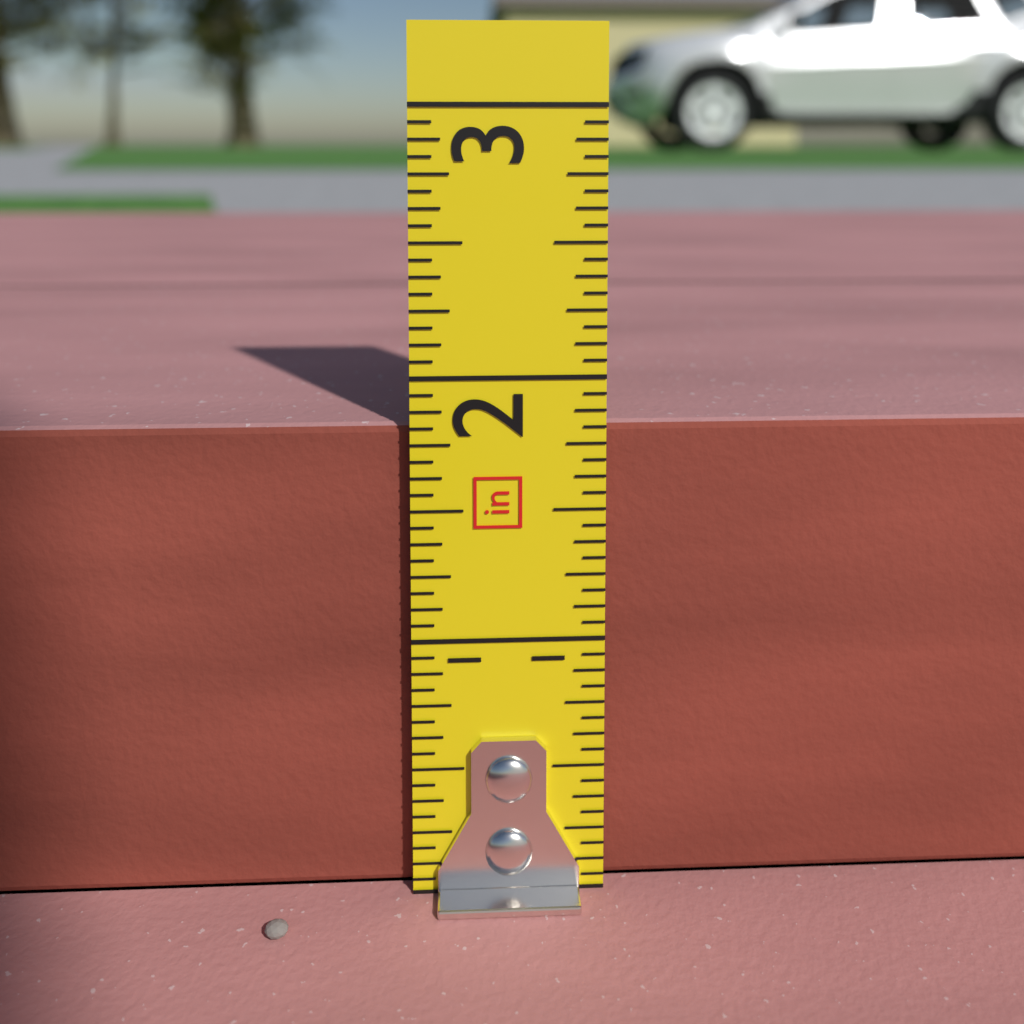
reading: 1.8125 in
